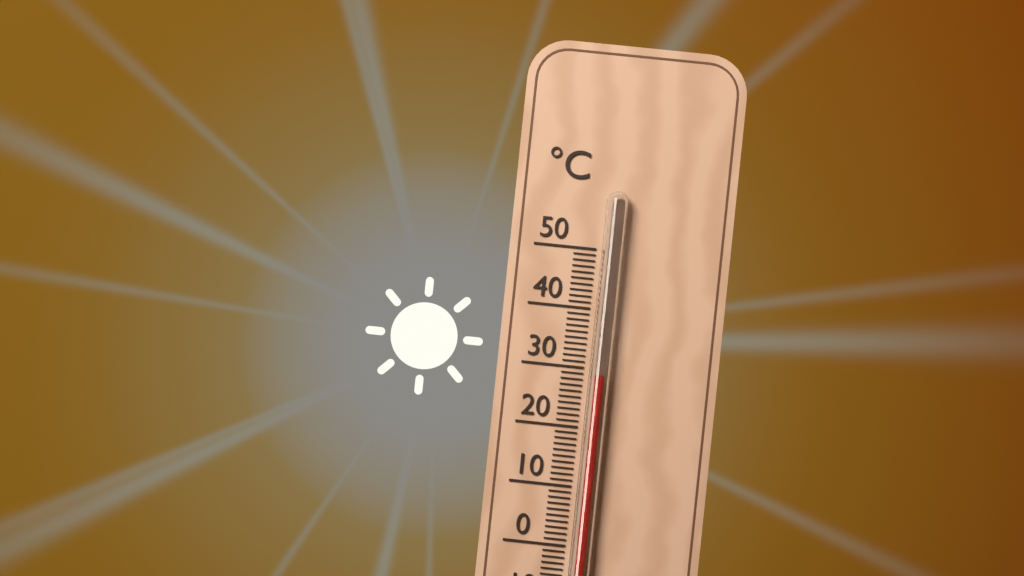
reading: 29 °C
